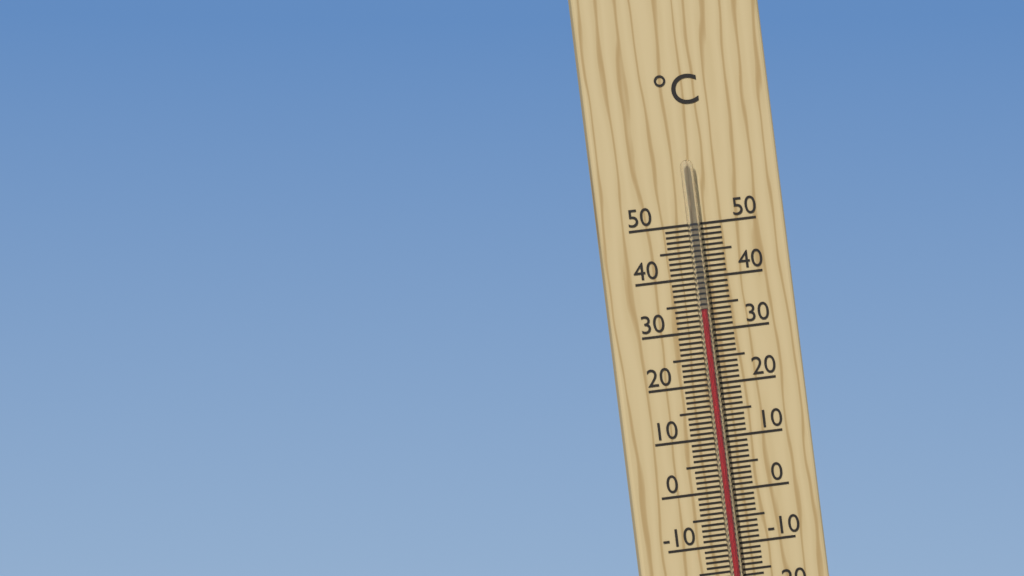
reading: 34 °C
